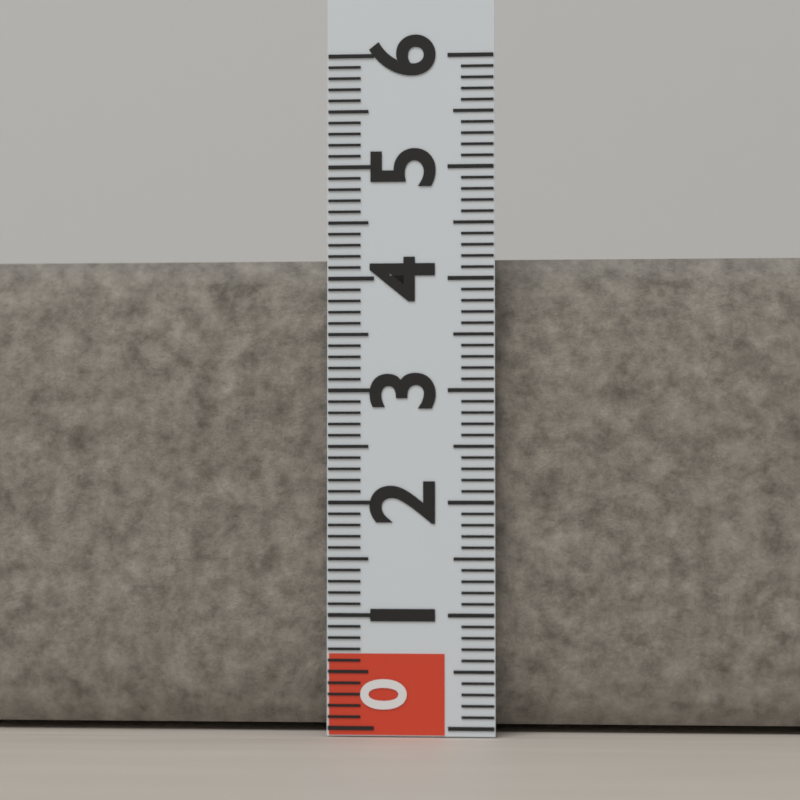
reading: 4.2 (no unit)
